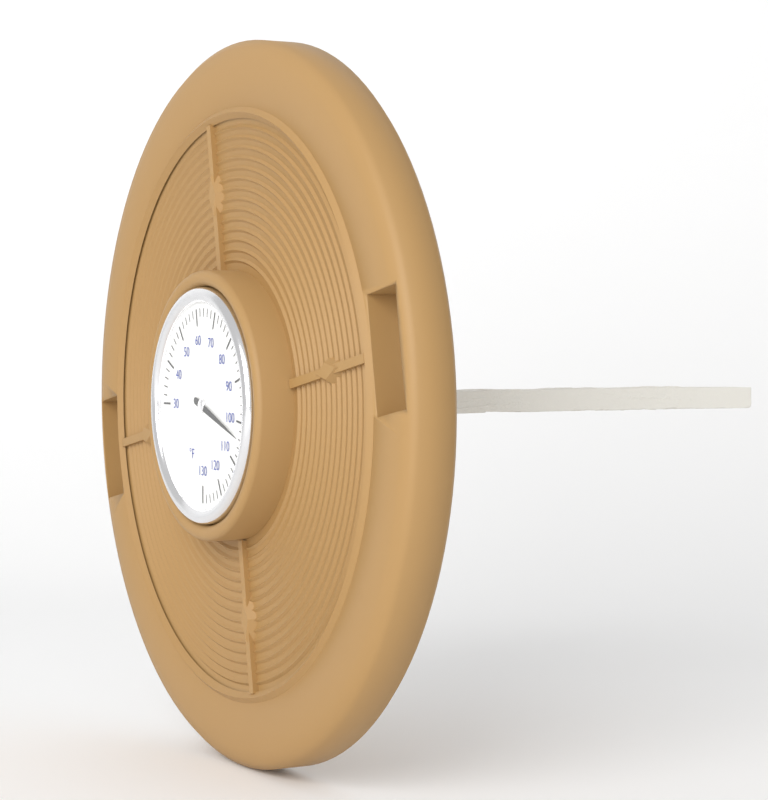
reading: 104 °F
